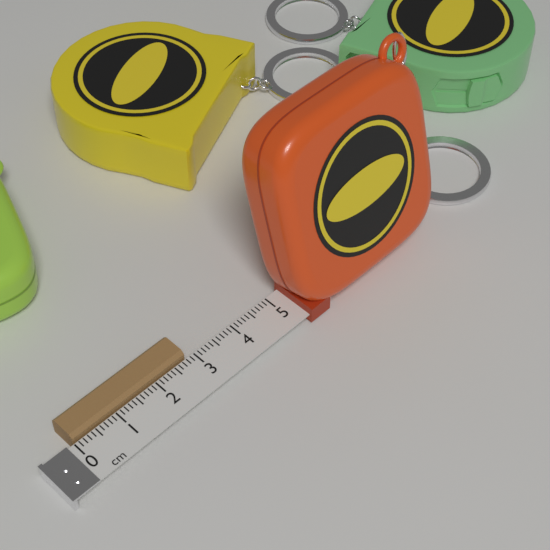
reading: 2.8 cm
